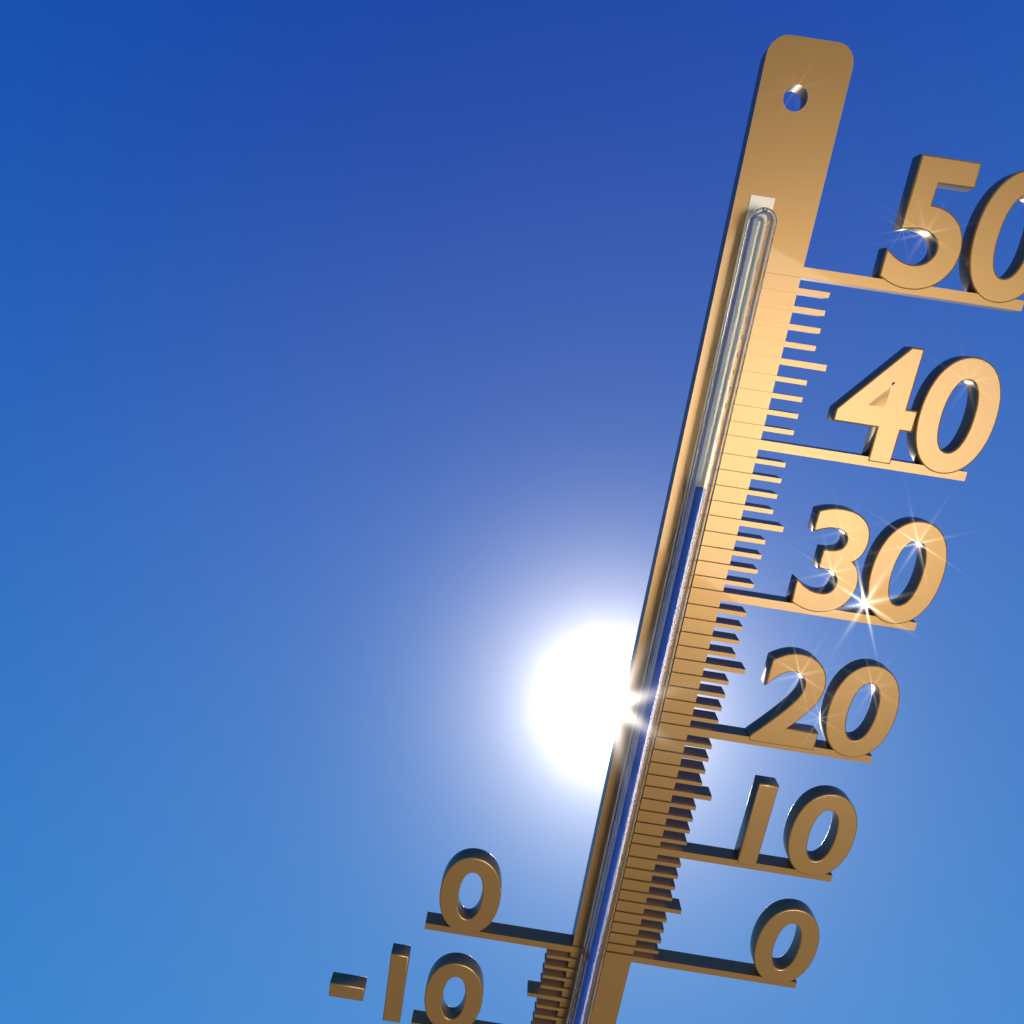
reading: 37 °C
